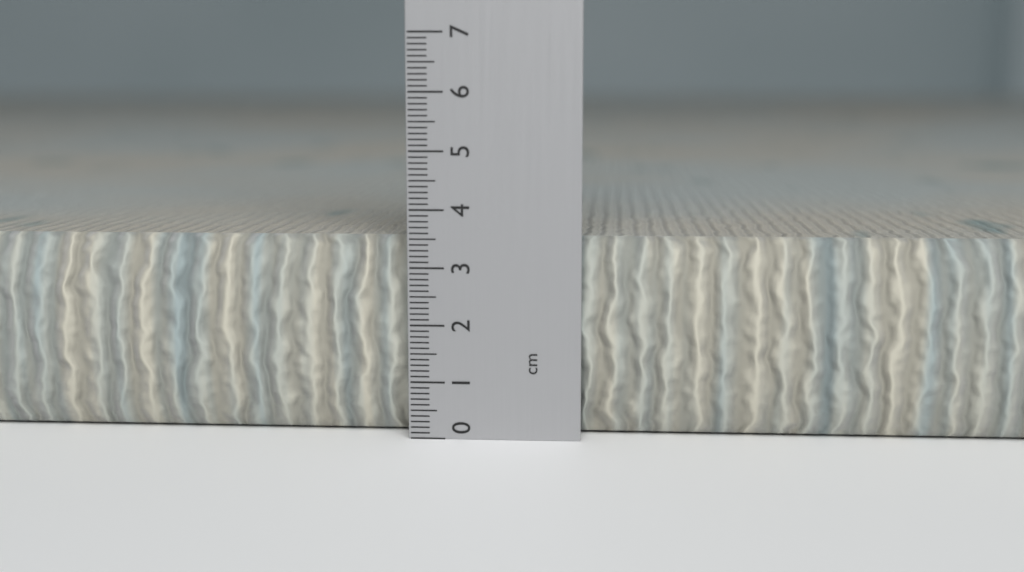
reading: 3.5 cm
